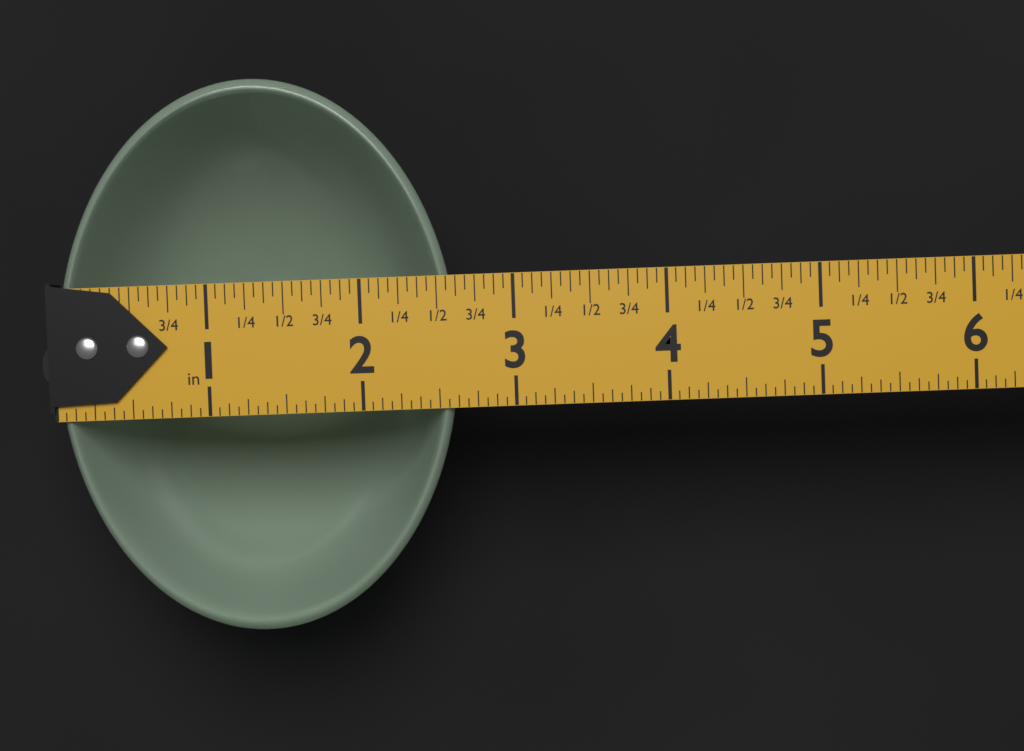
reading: 2.6250 in
